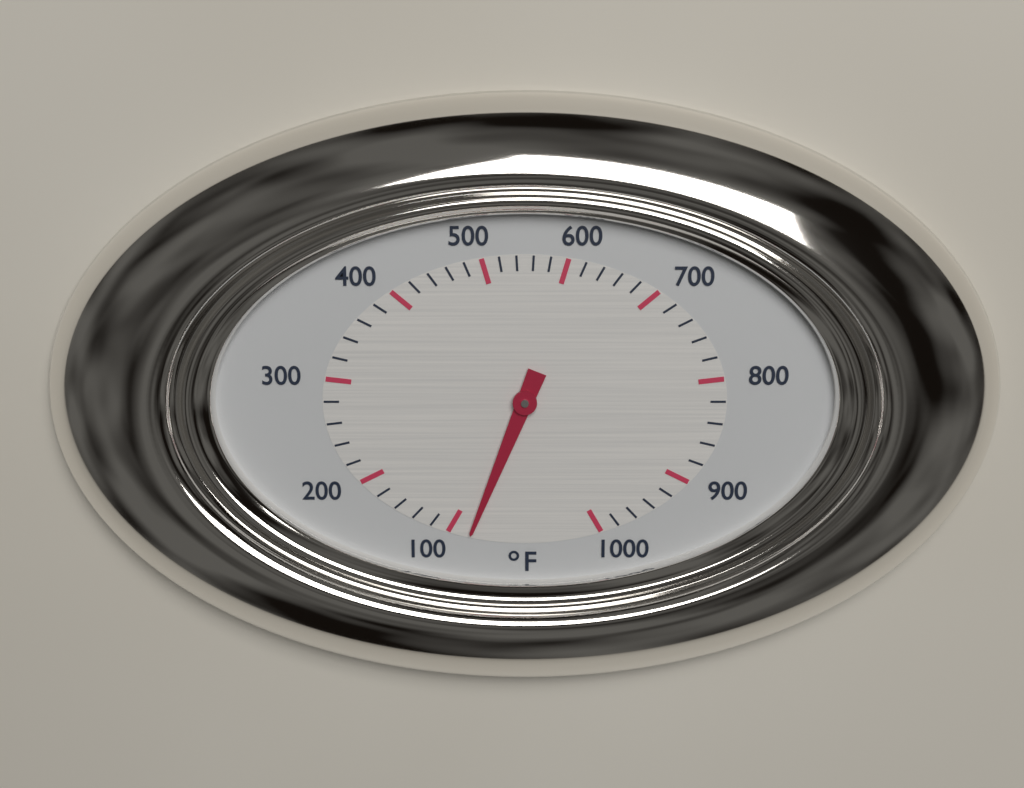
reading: 75 °F
